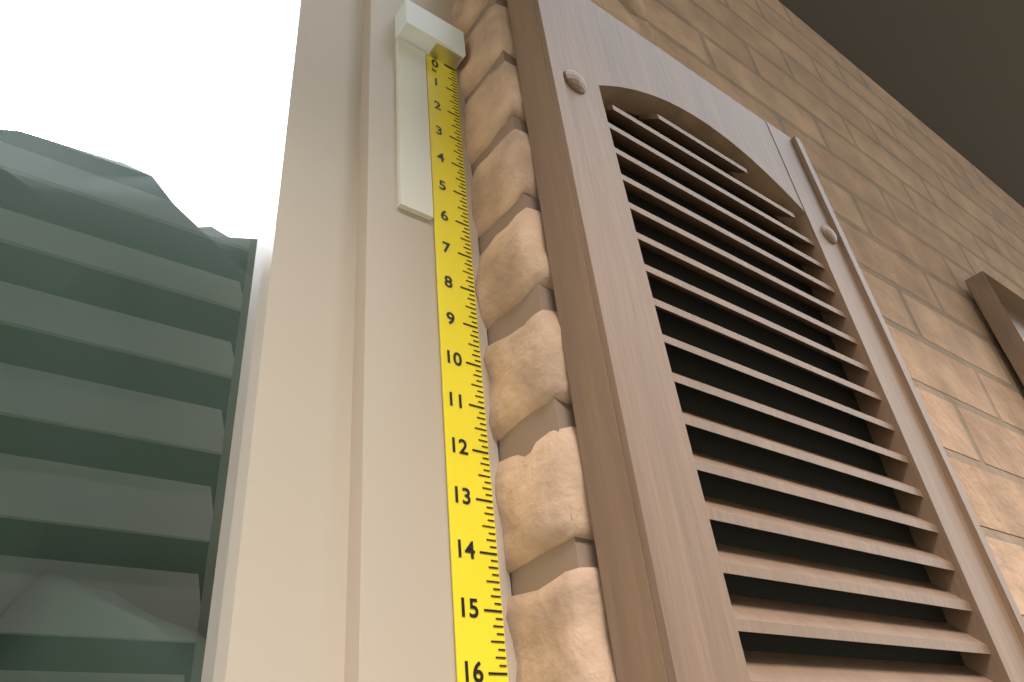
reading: 6.250 in
